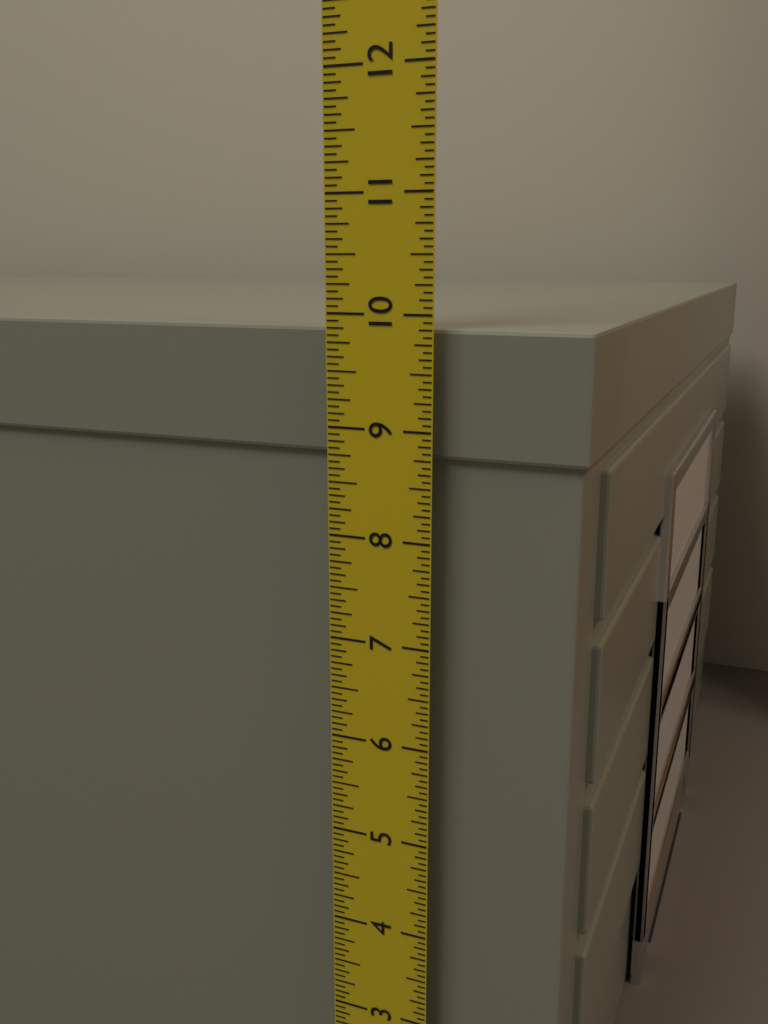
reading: 9.8750 in
